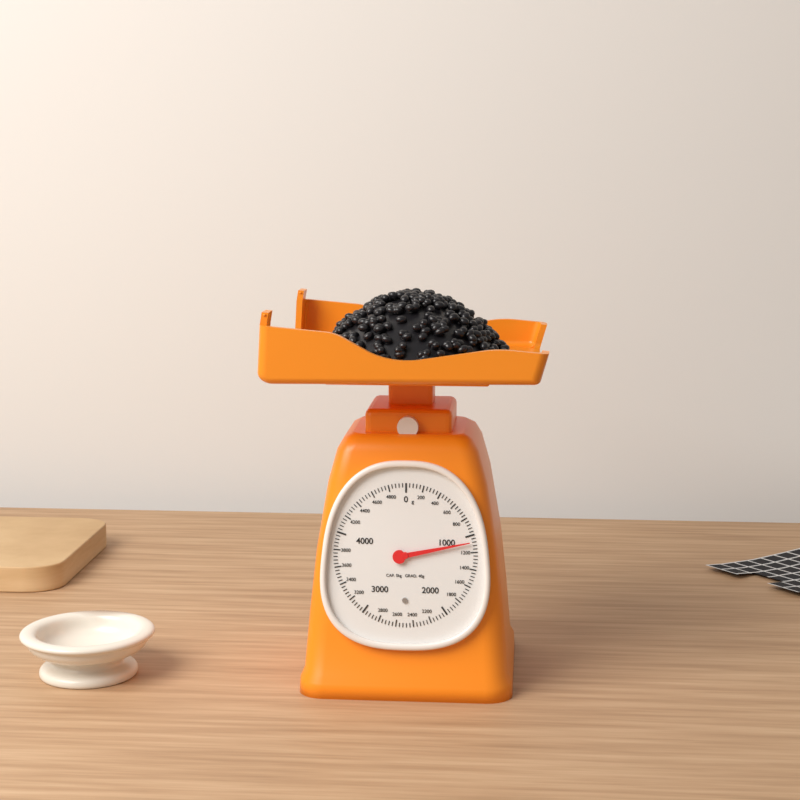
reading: 1080 g
